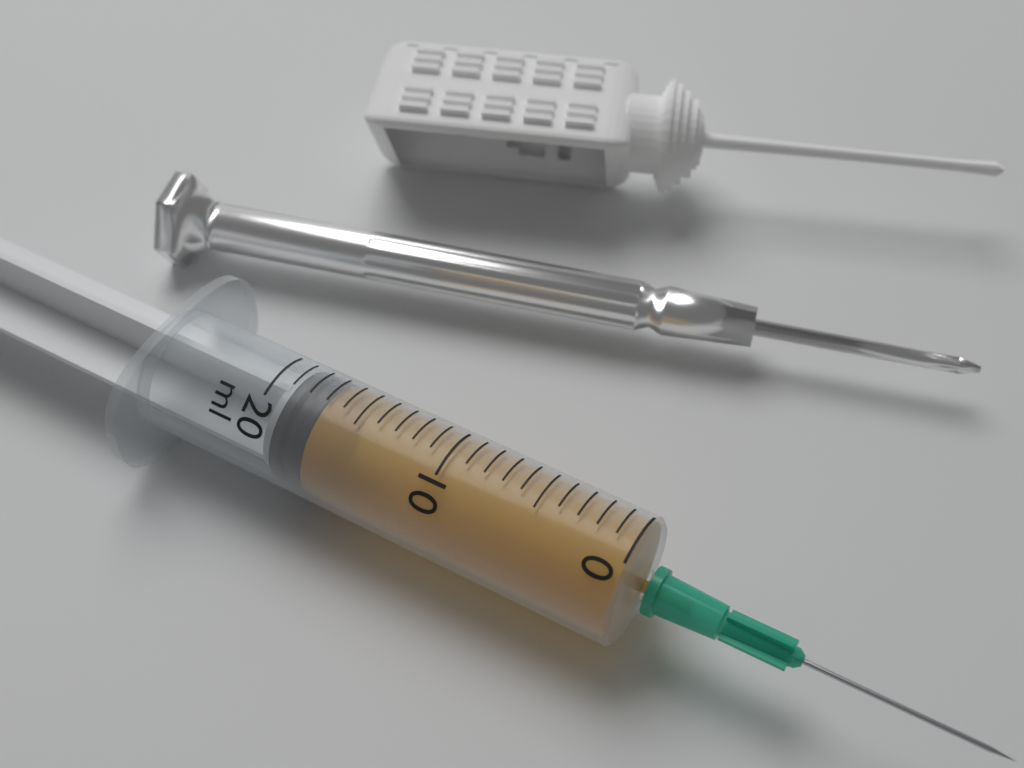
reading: 17 ml
